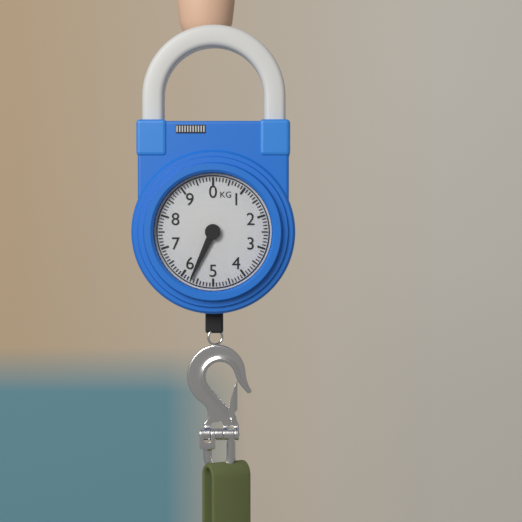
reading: 5.7 kg
